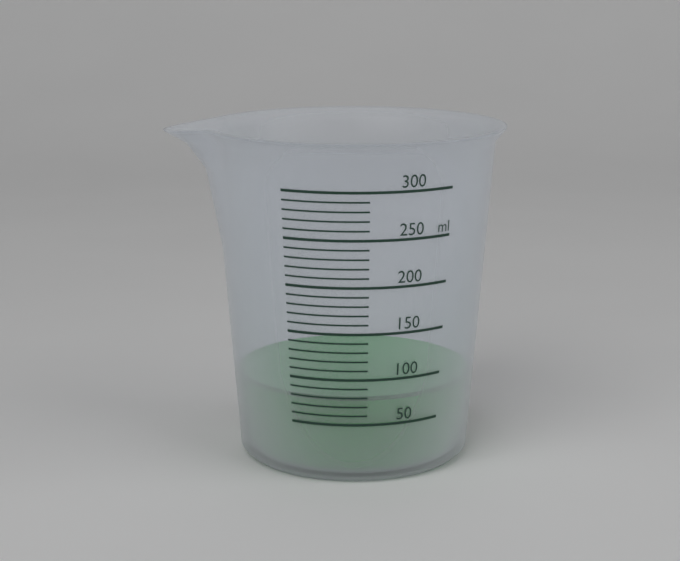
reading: 80 ml
